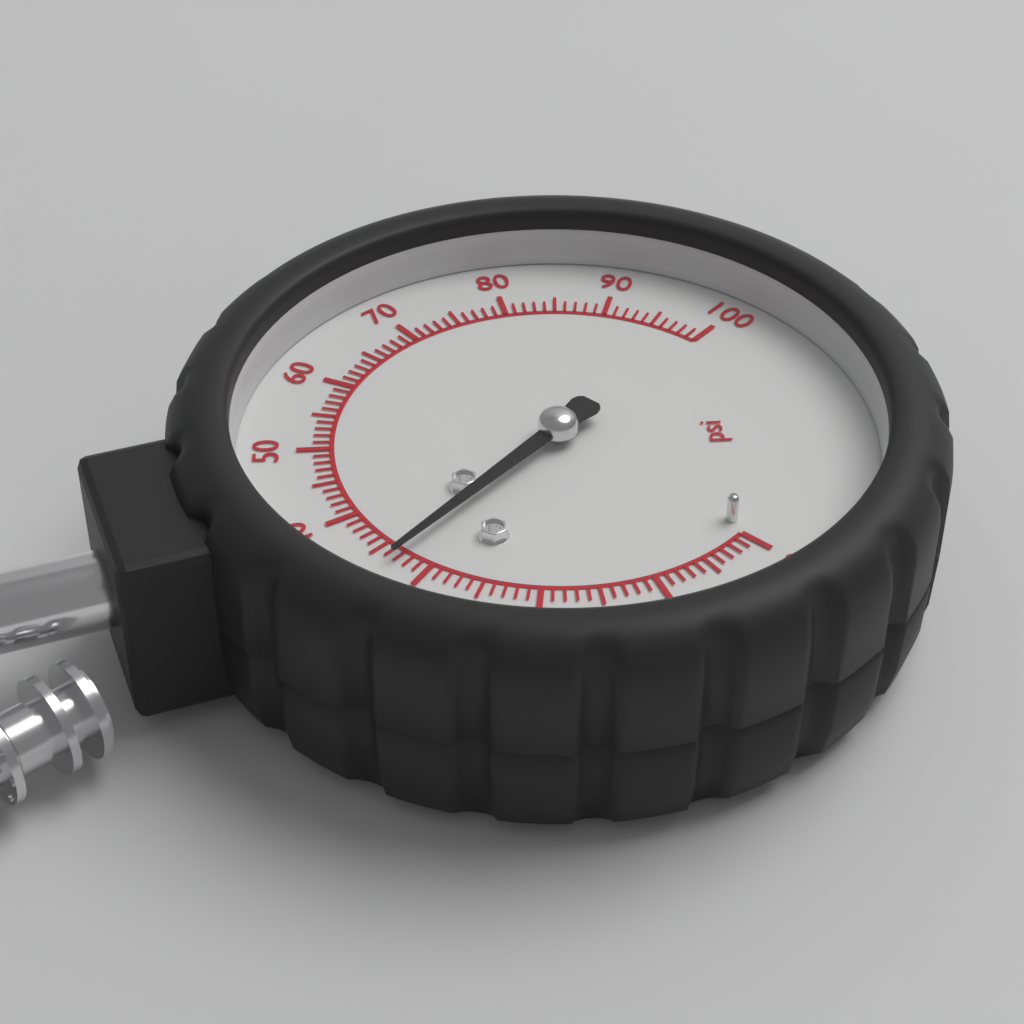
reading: 33 psi
